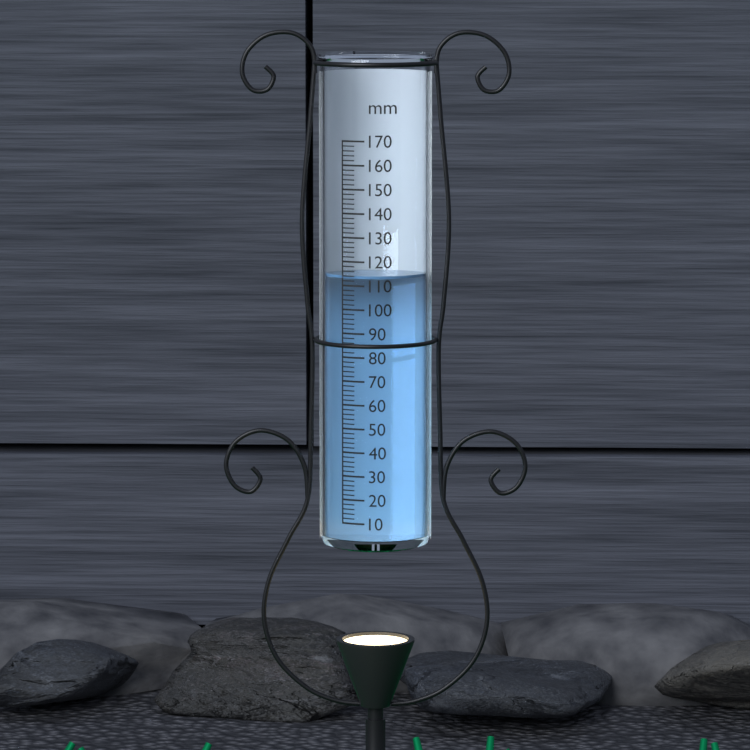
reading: 114 mm
